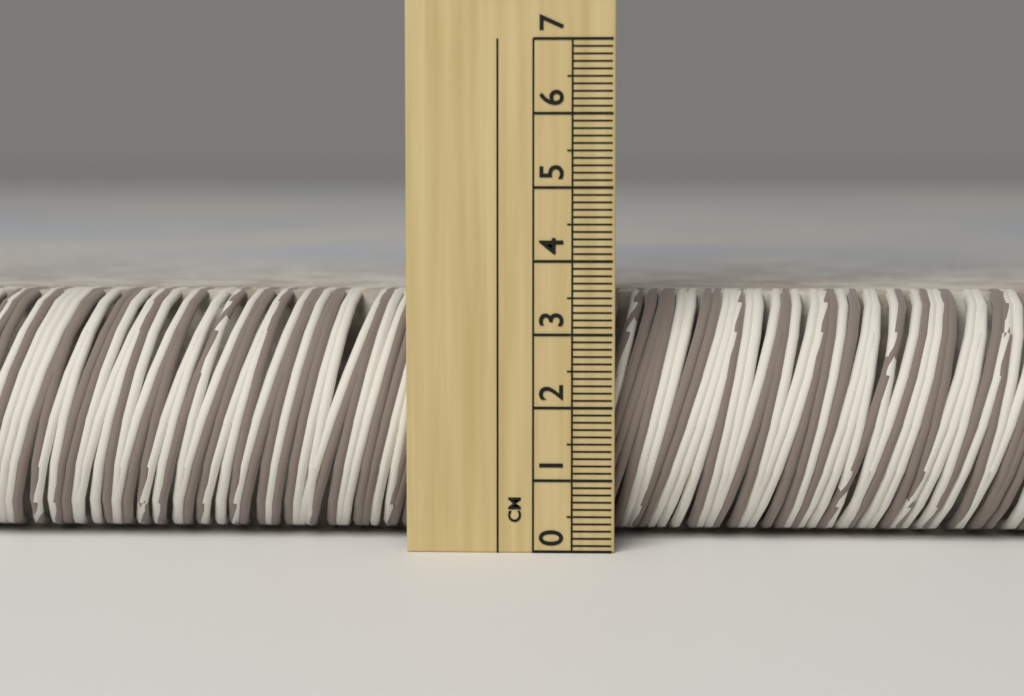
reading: 3.5 cm
